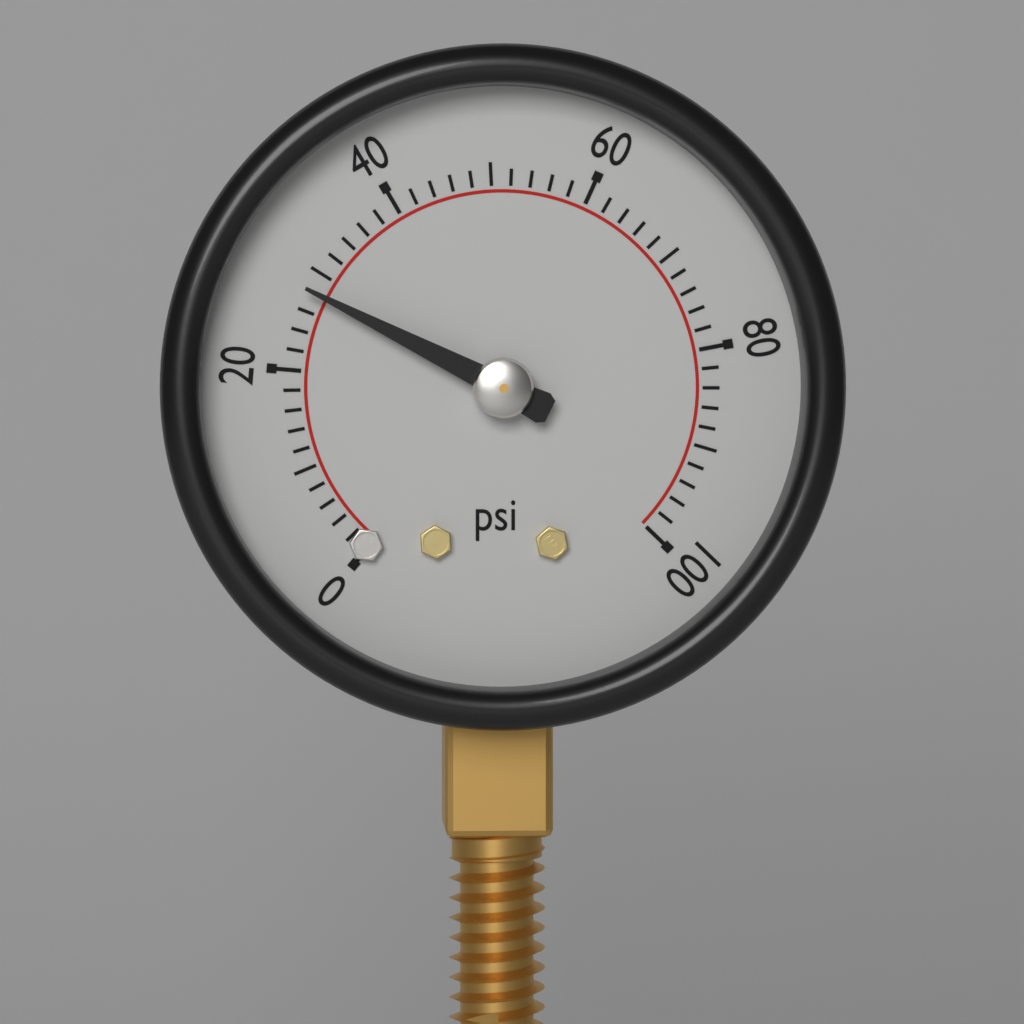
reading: 28 psi
